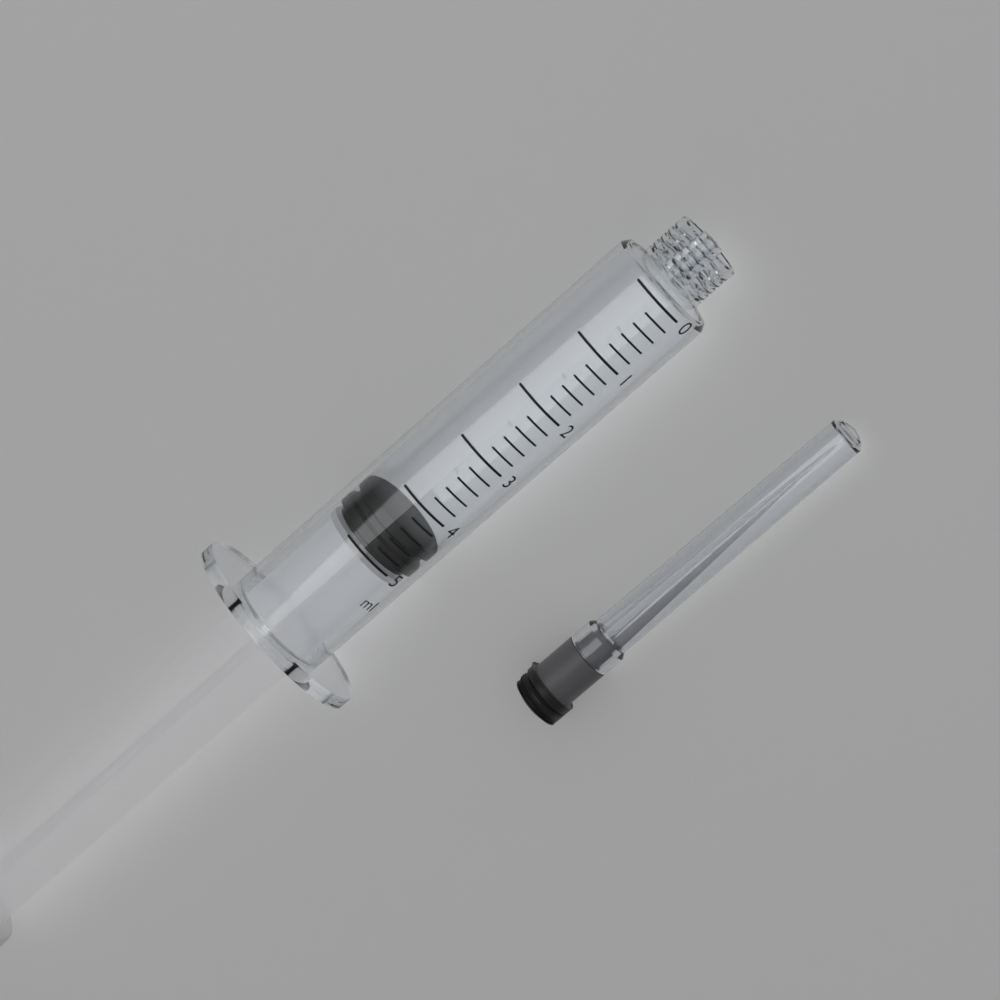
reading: 4.4 ml
